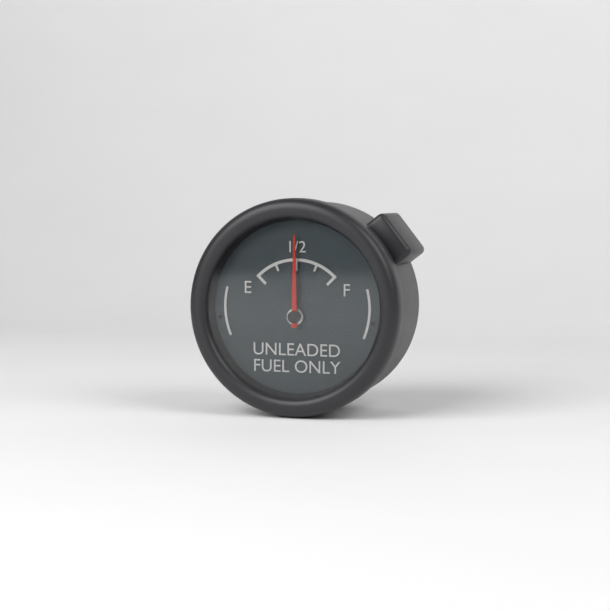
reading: 0.50 (no unit)
